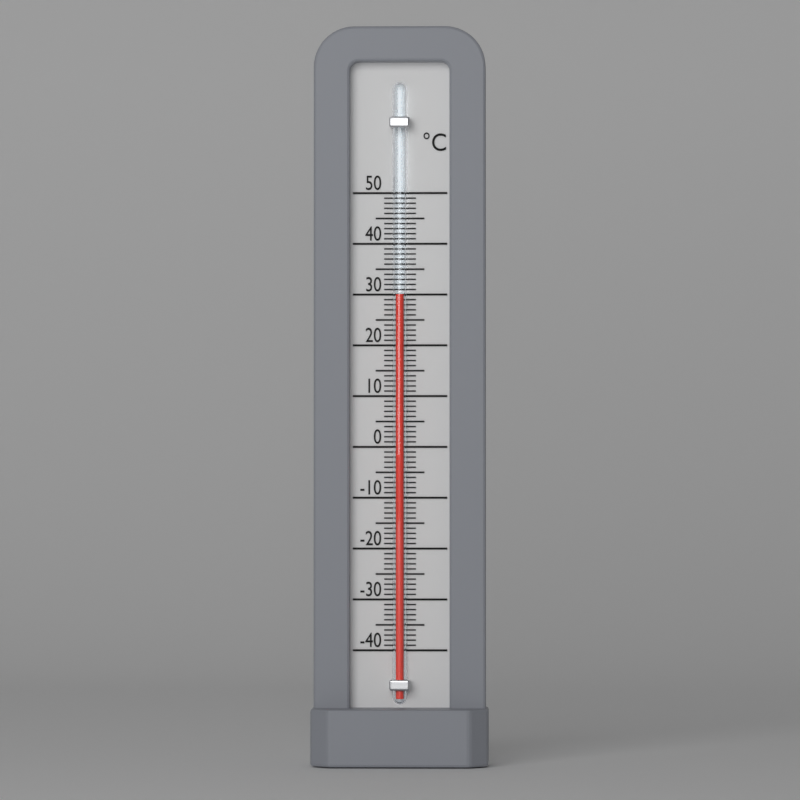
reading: 30 °C
